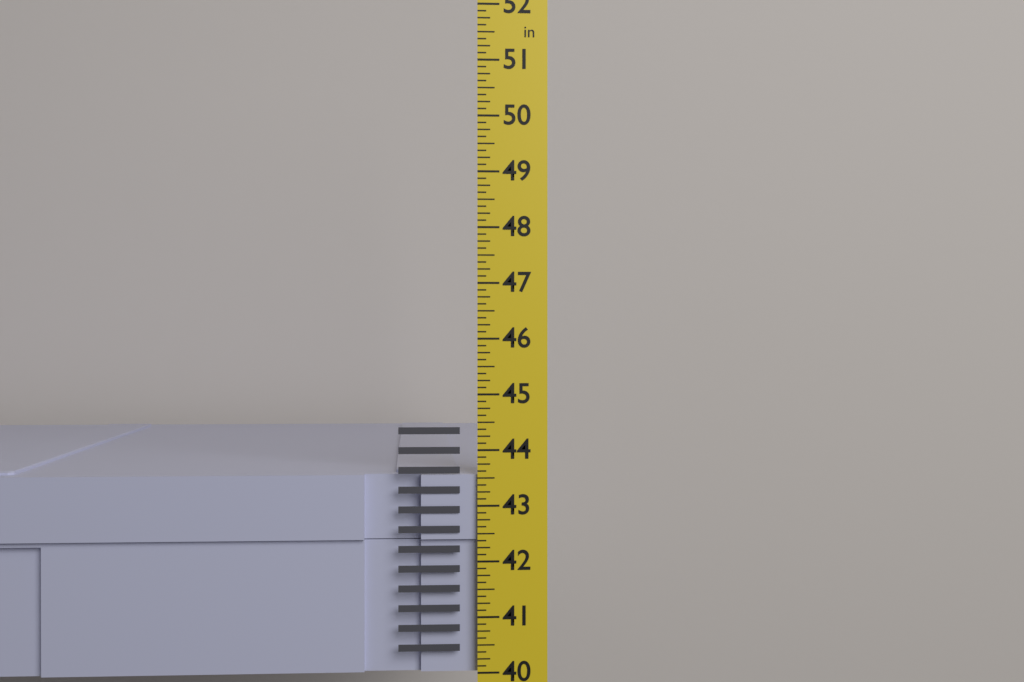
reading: 43.625 in
